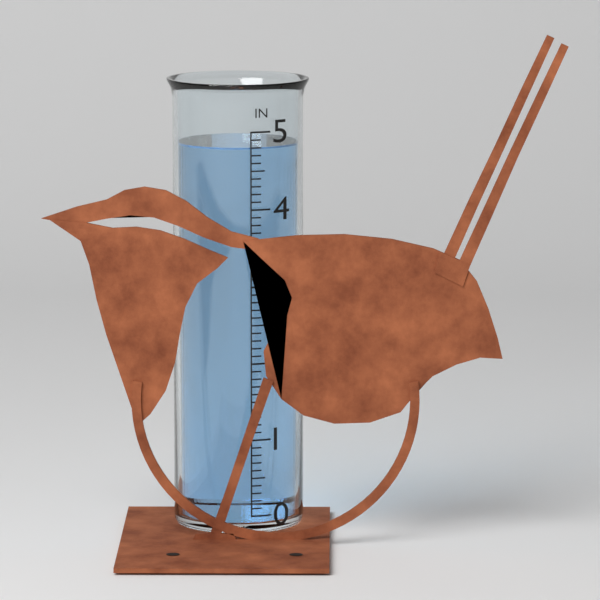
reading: 4.8 in
